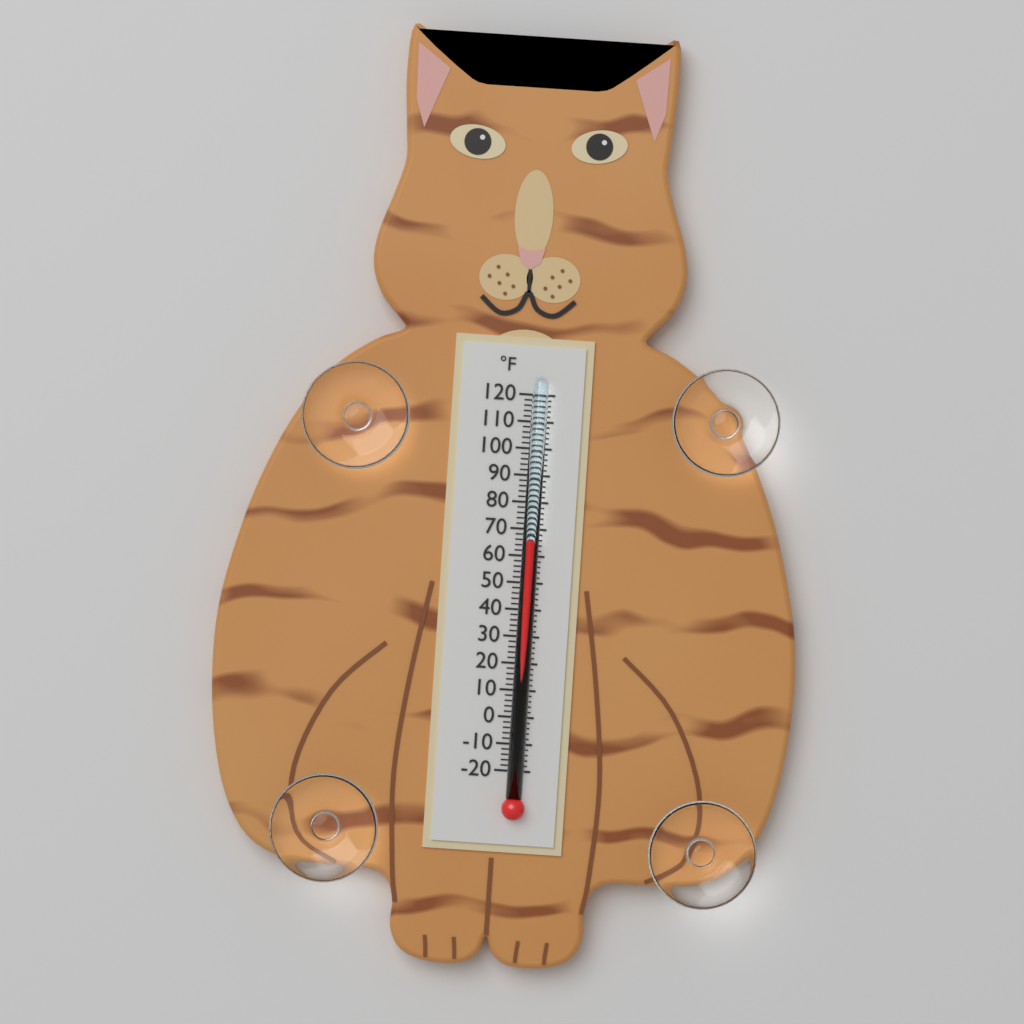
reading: 66 °F
